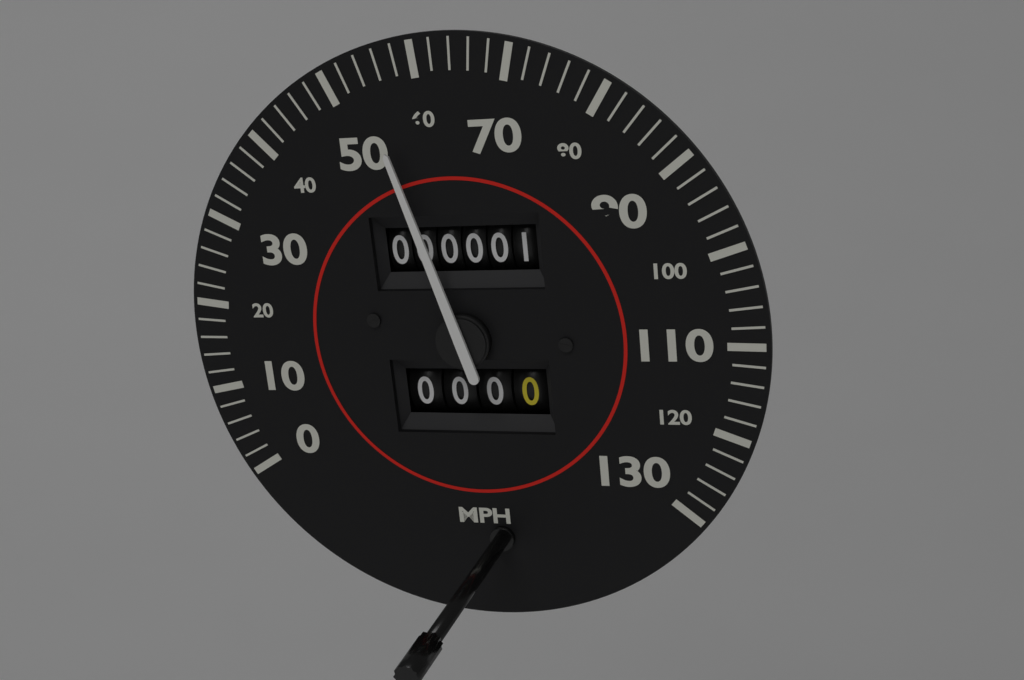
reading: 54 mph
